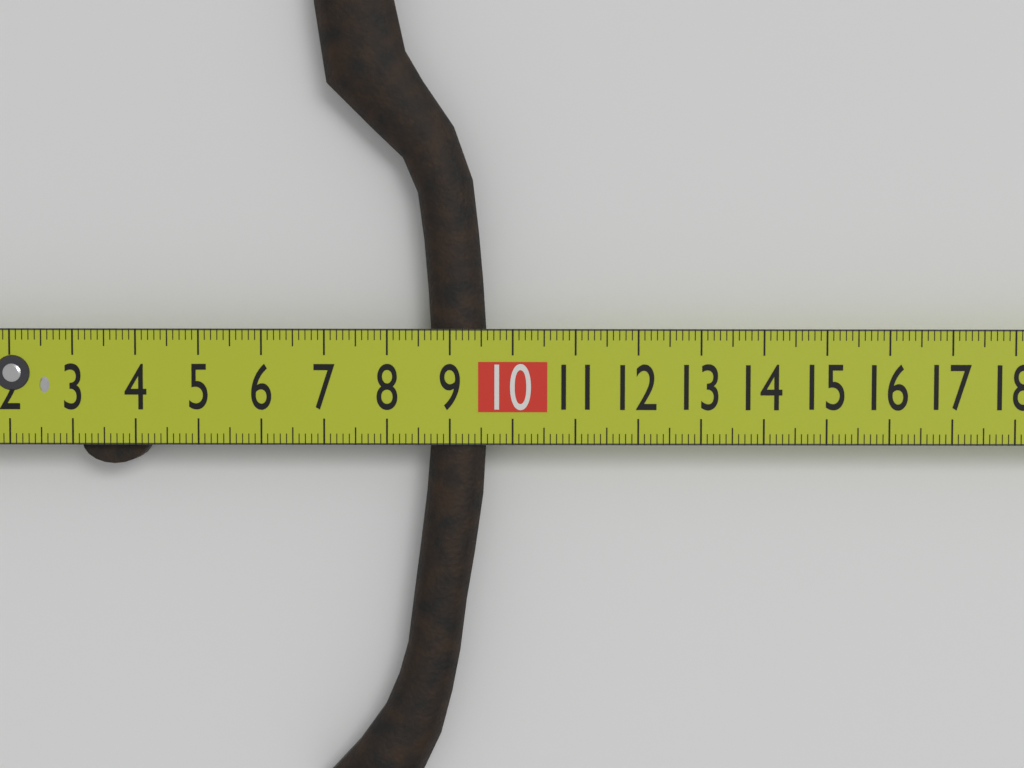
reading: 9.6 cm
